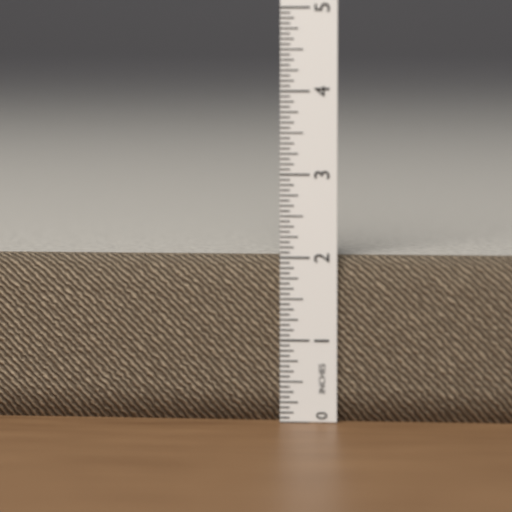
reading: 2.0000 in
